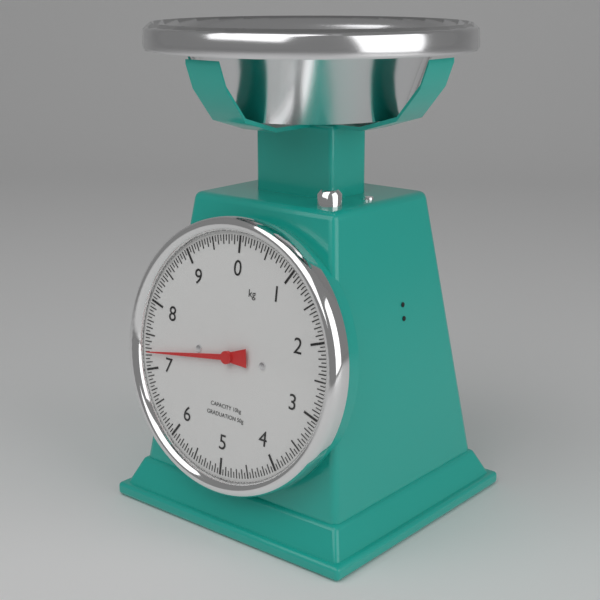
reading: 7.25 kg
